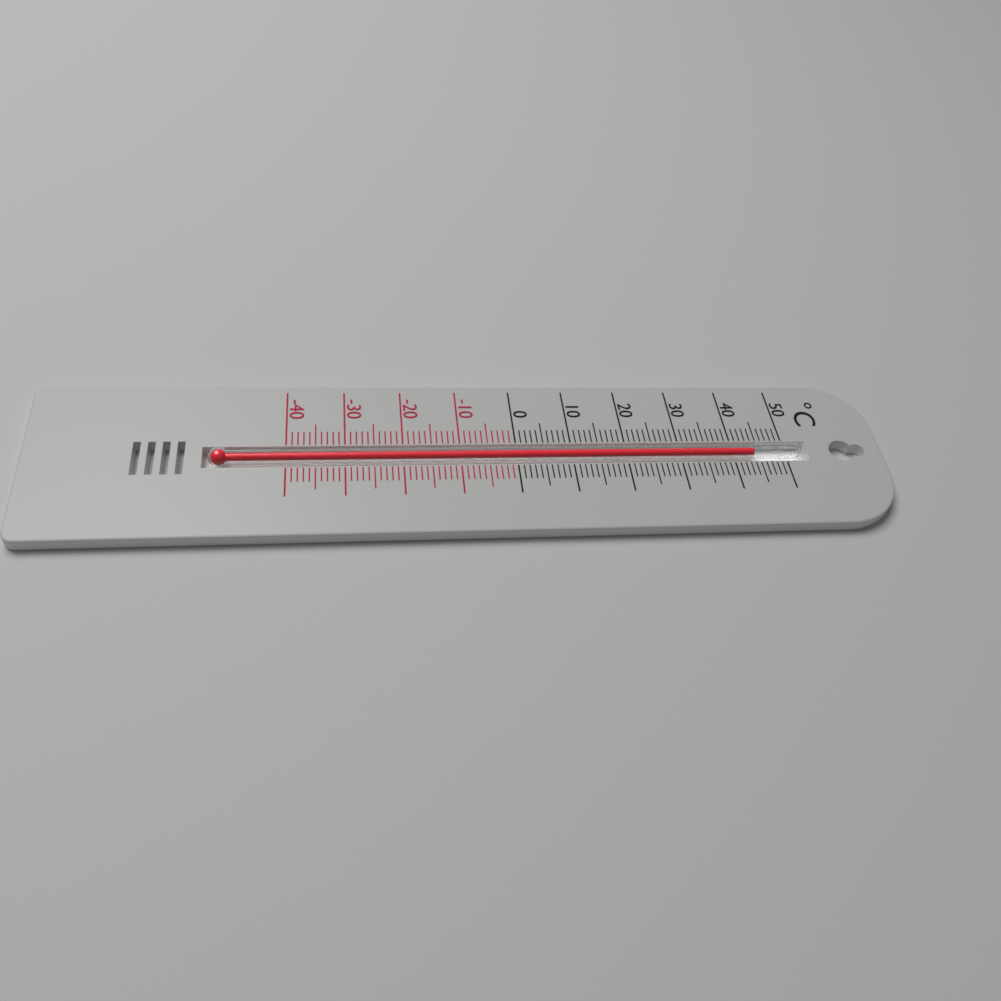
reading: 44 °C
